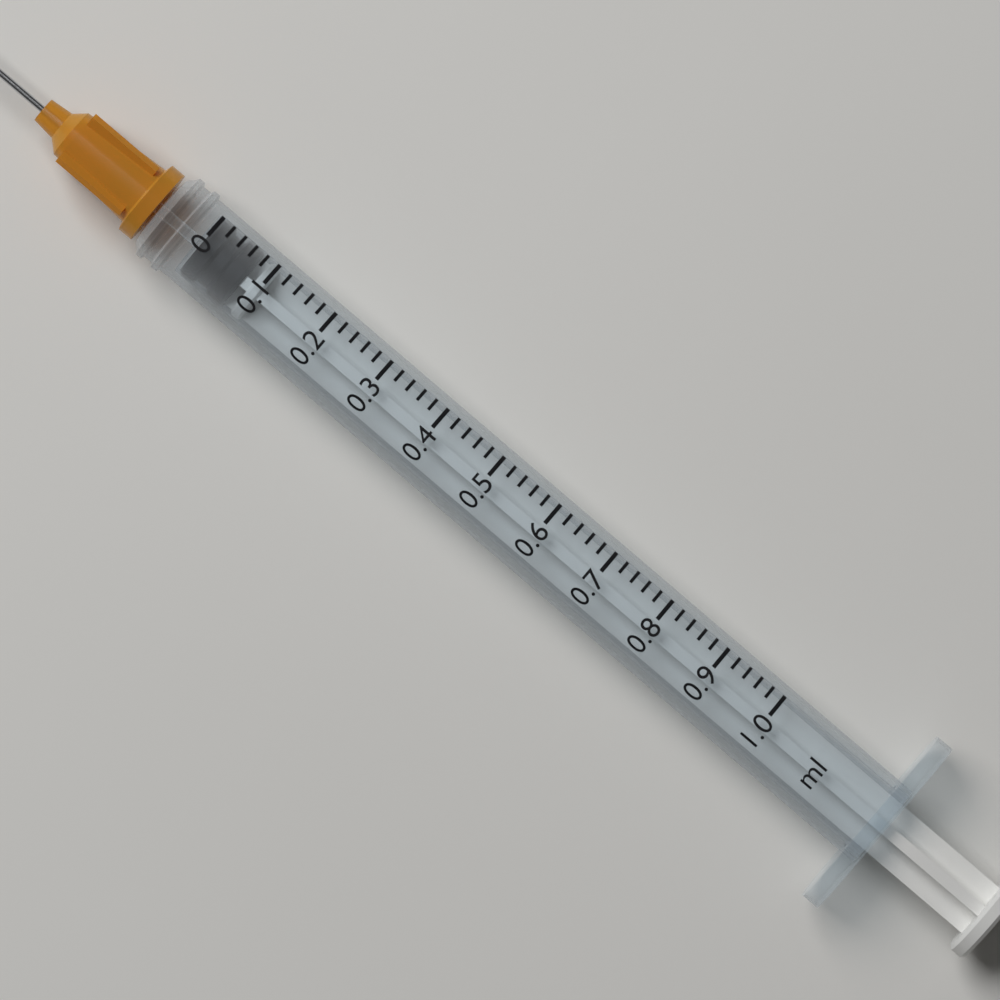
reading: 0.00 ml
